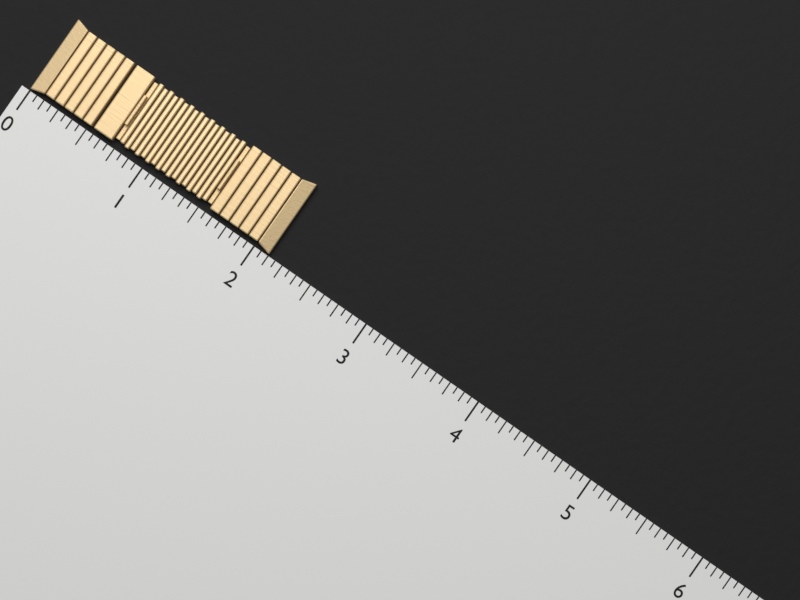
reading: 2.1250 (no unit)
